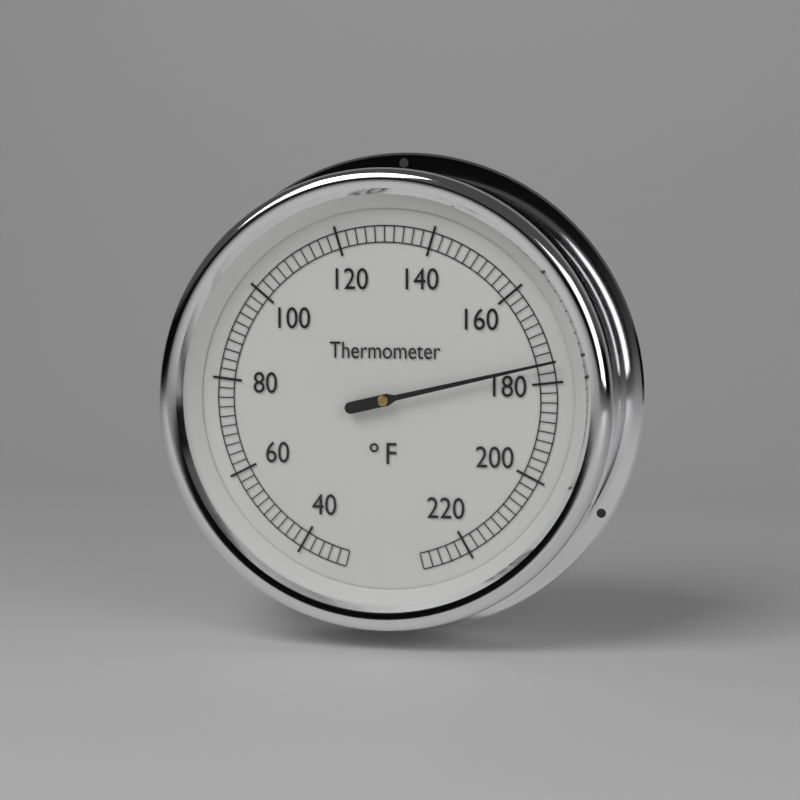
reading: 176 °F
